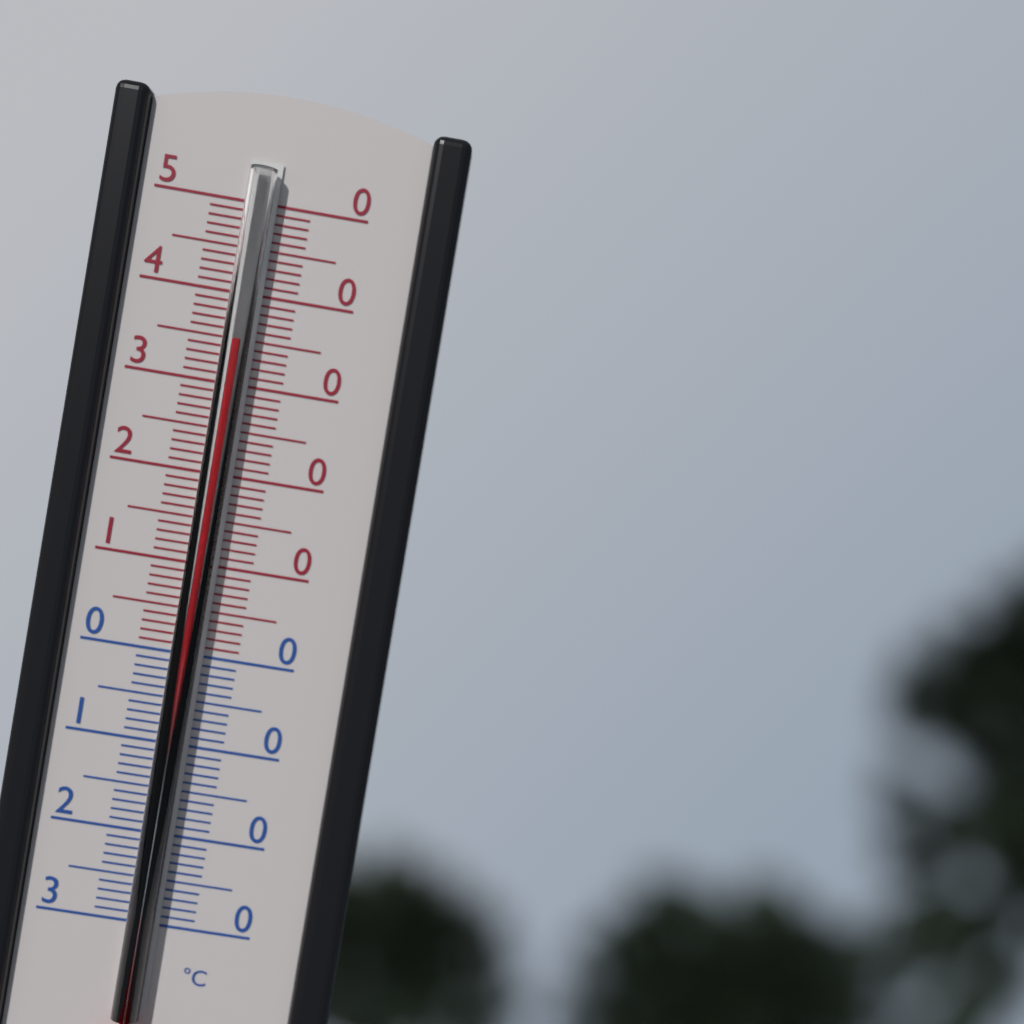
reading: 35 °C
